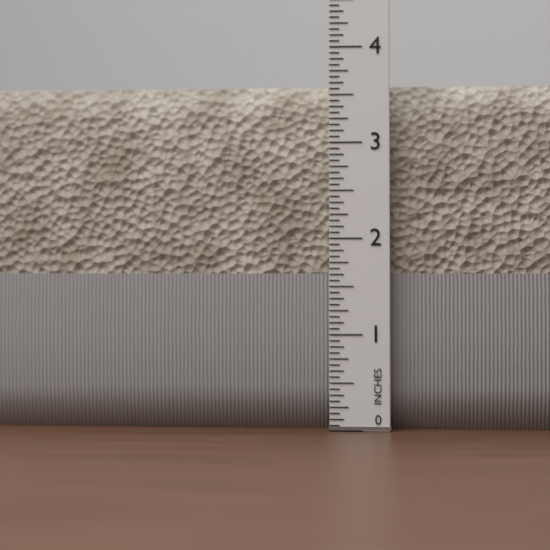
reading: 3.6250 in
